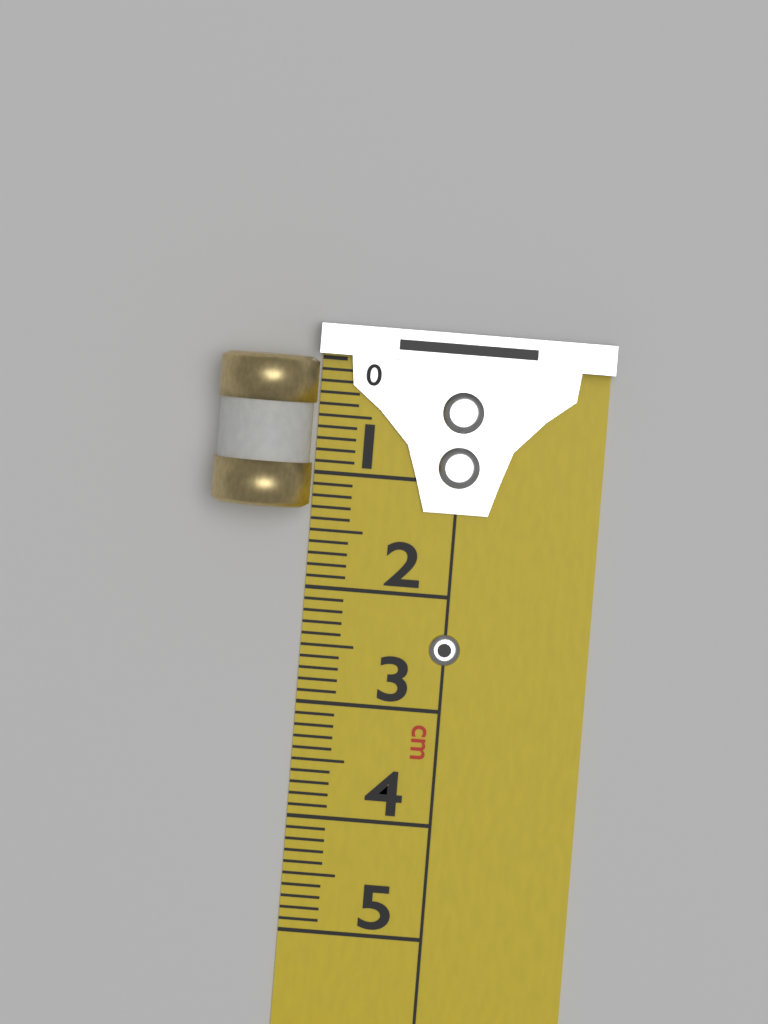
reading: 1.3 cm
